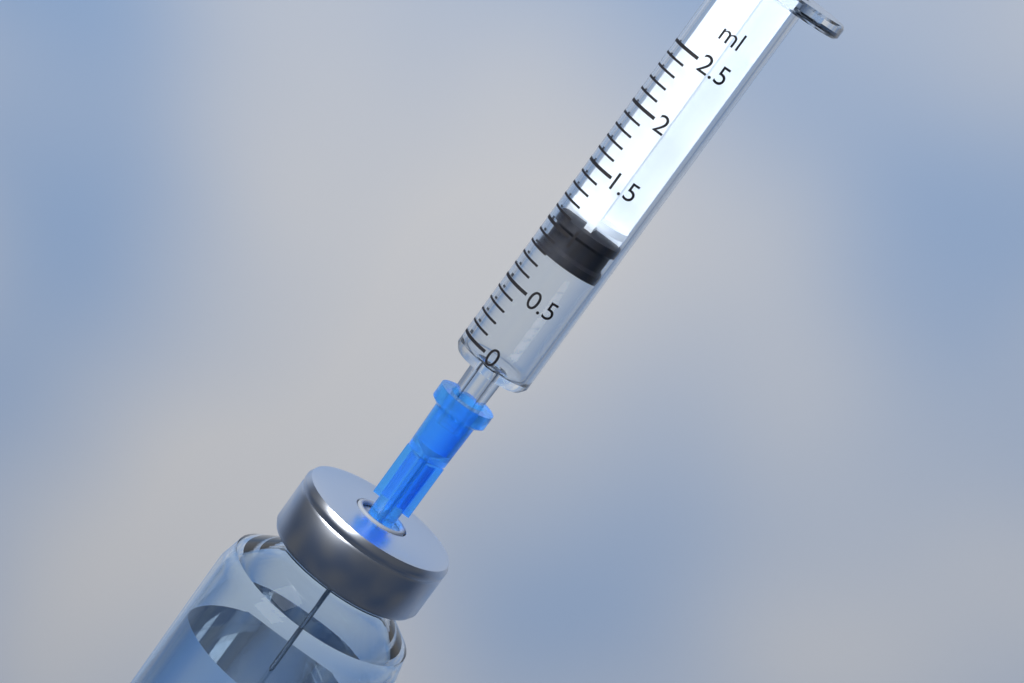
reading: 0.8 ml
